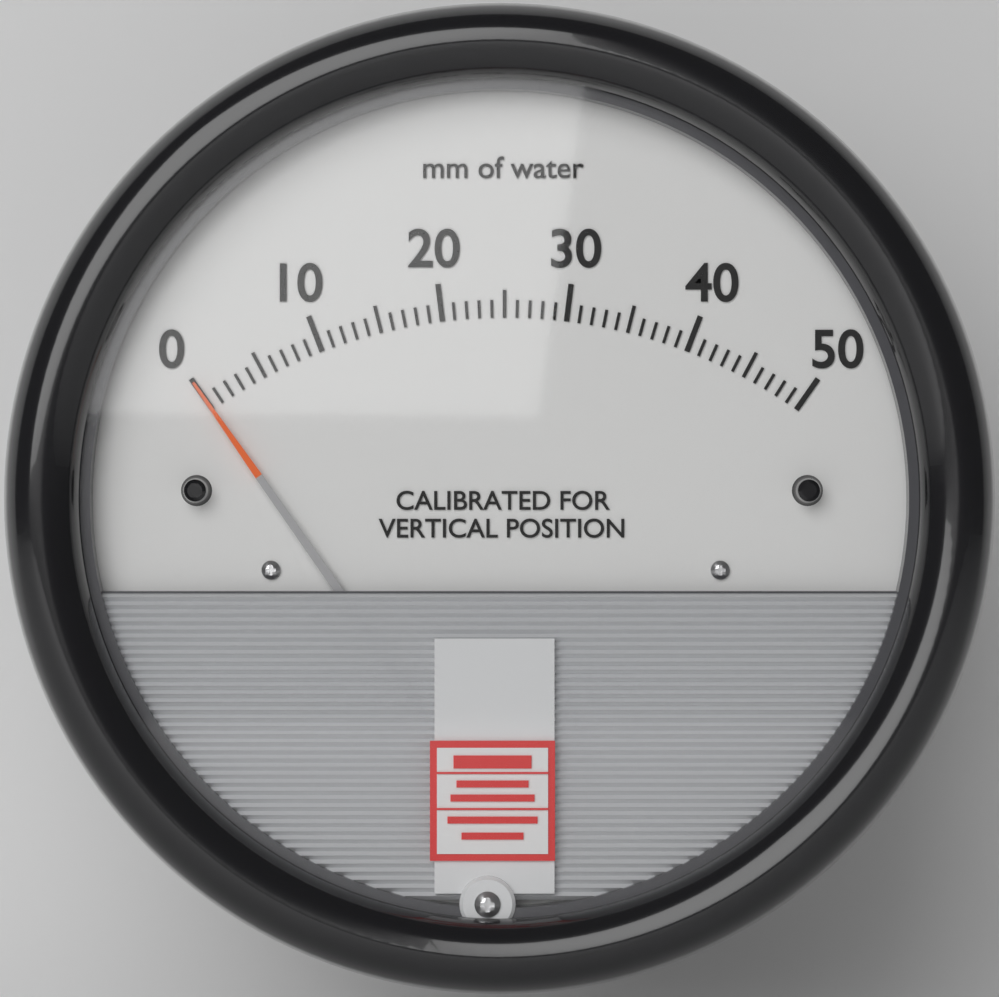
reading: 0 mm of water
